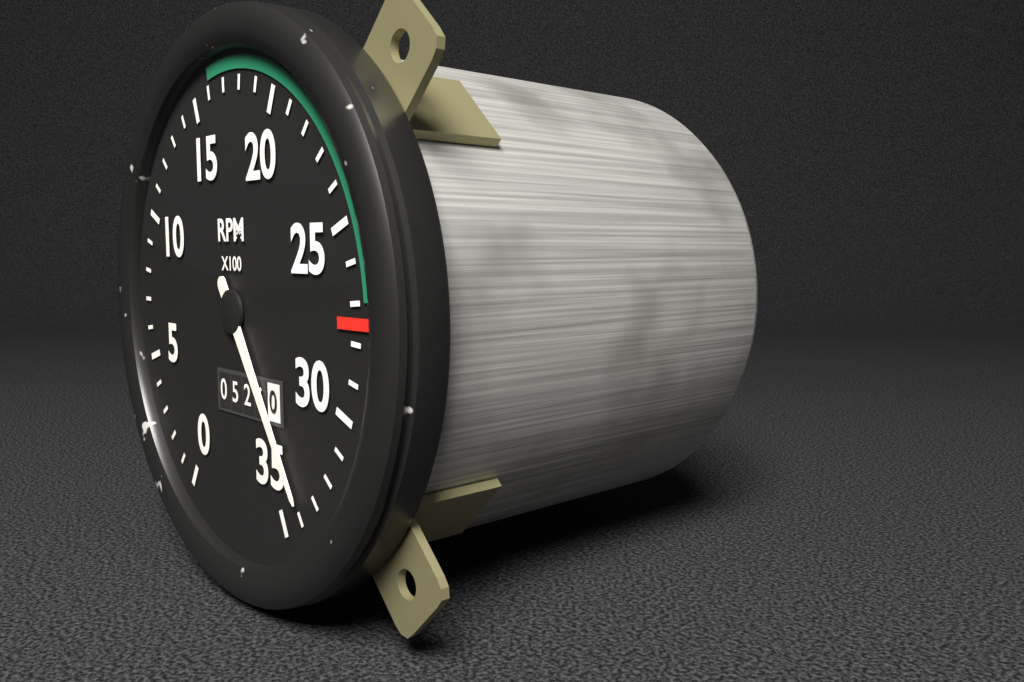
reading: 3400 RPM
